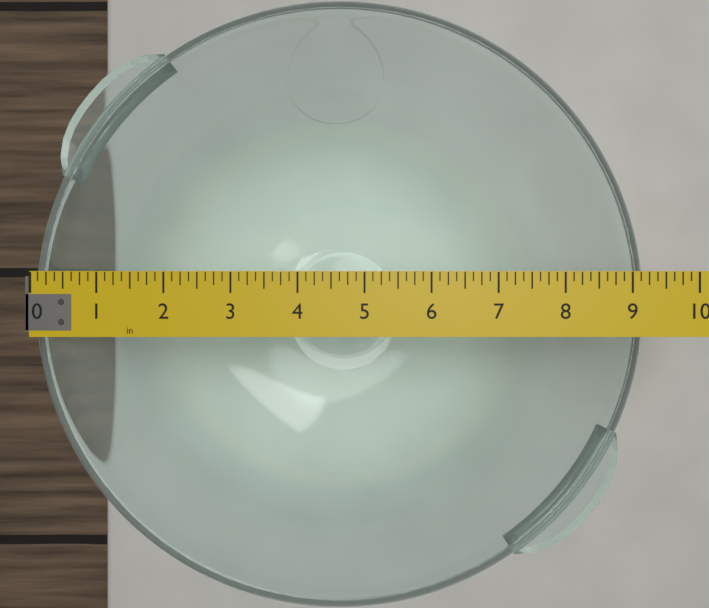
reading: 9.250 in
